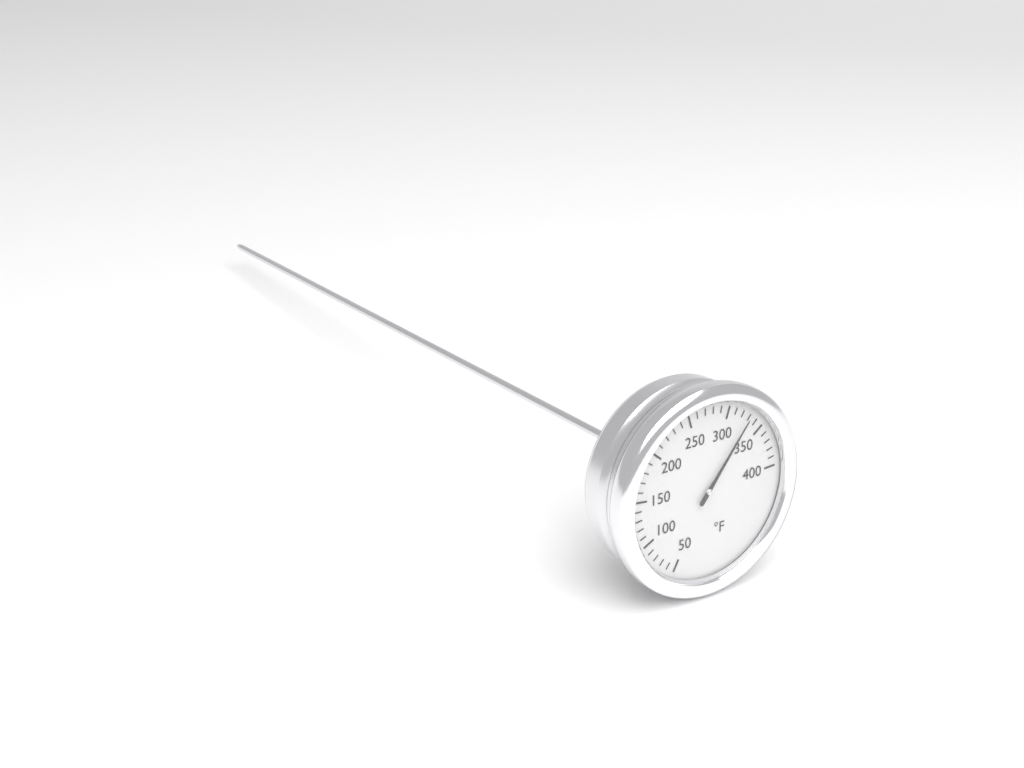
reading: 330 °F
